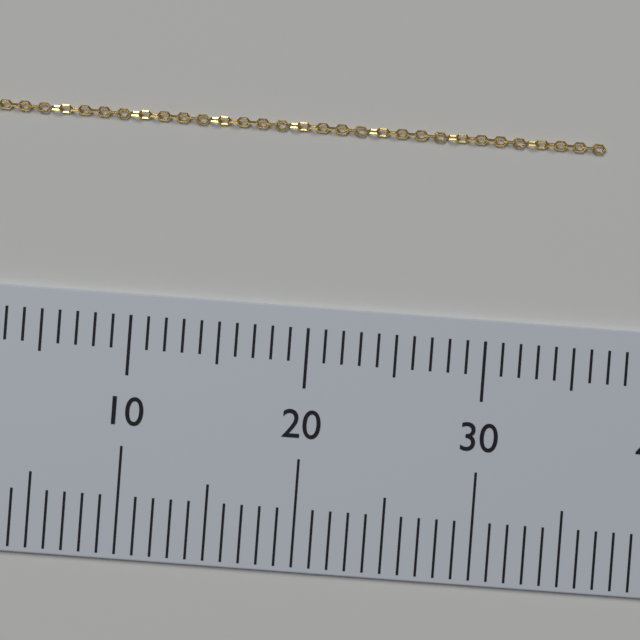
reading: 36 (no unit)
